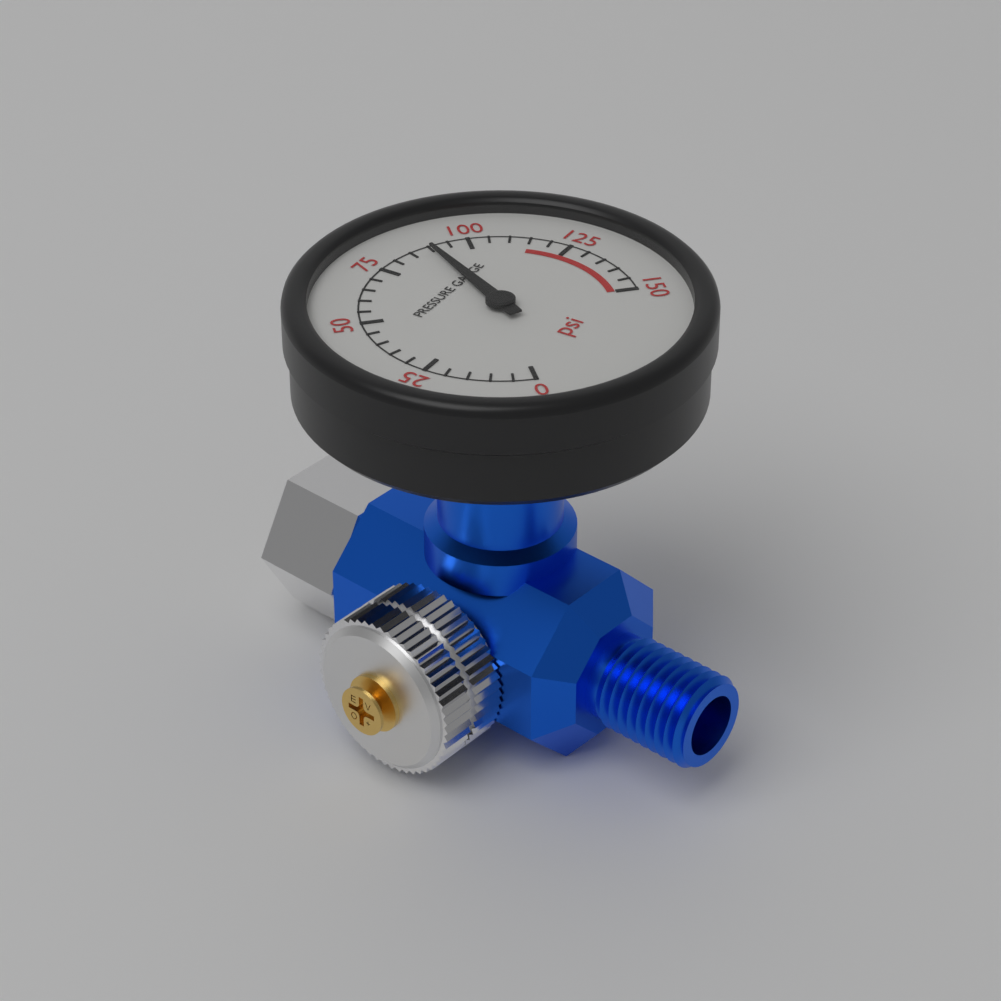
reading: 90 psi
